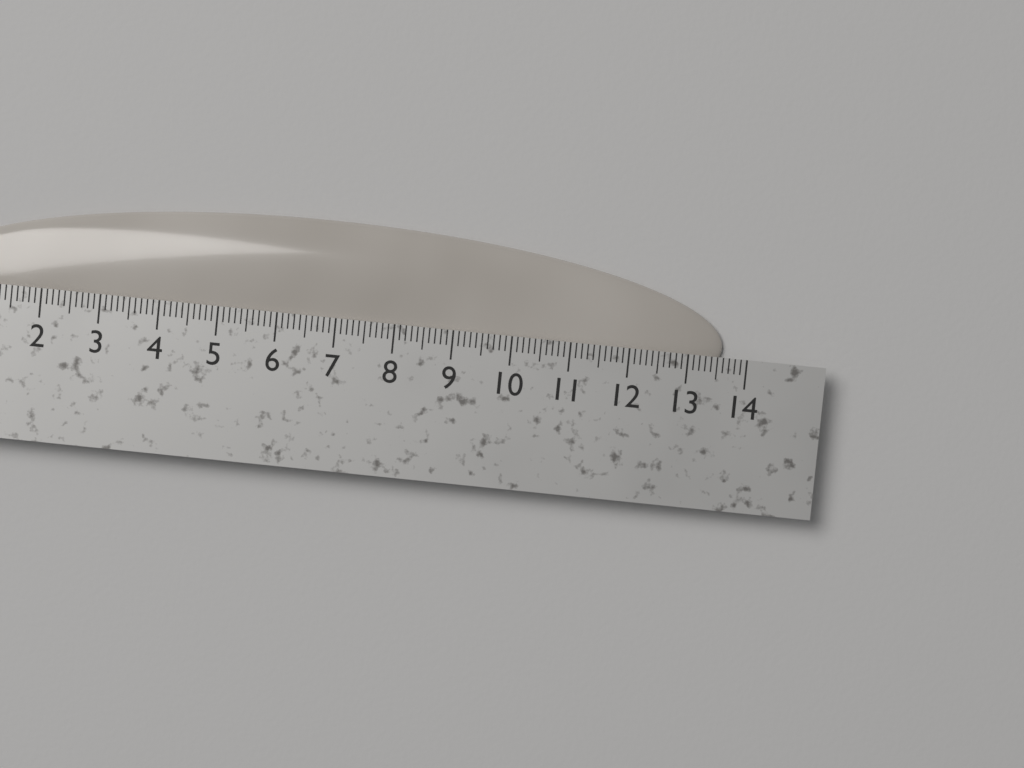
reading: 13.6 cm
